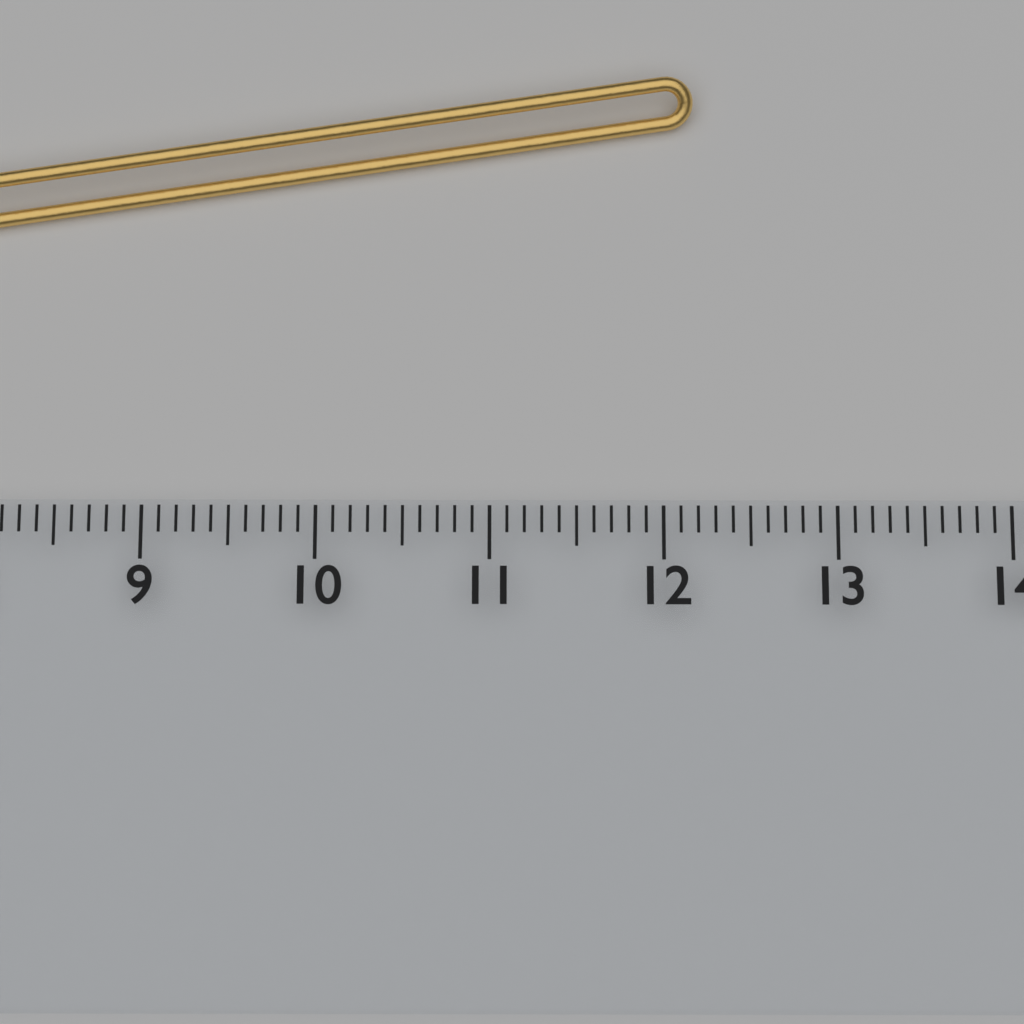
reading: 12.2 cm
